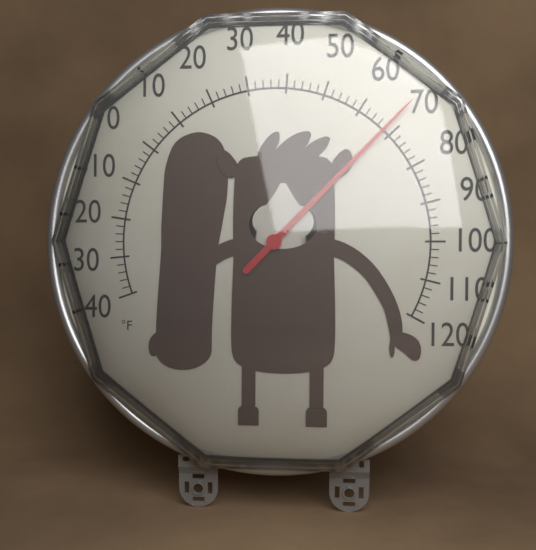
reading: 68 °F
